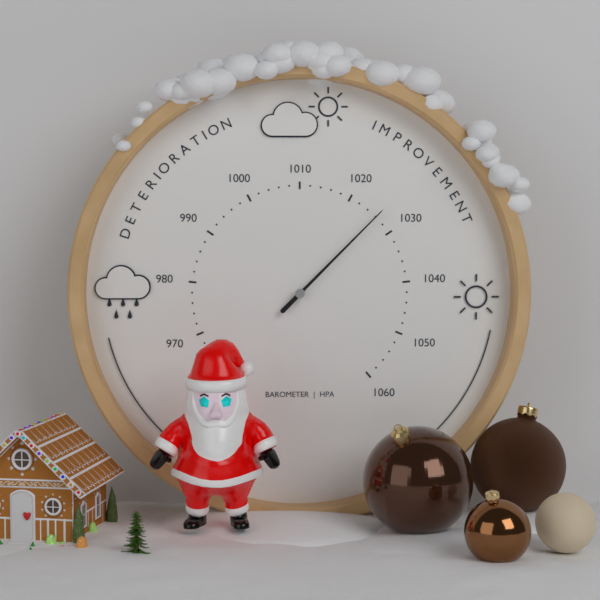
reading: 1026 hPa
